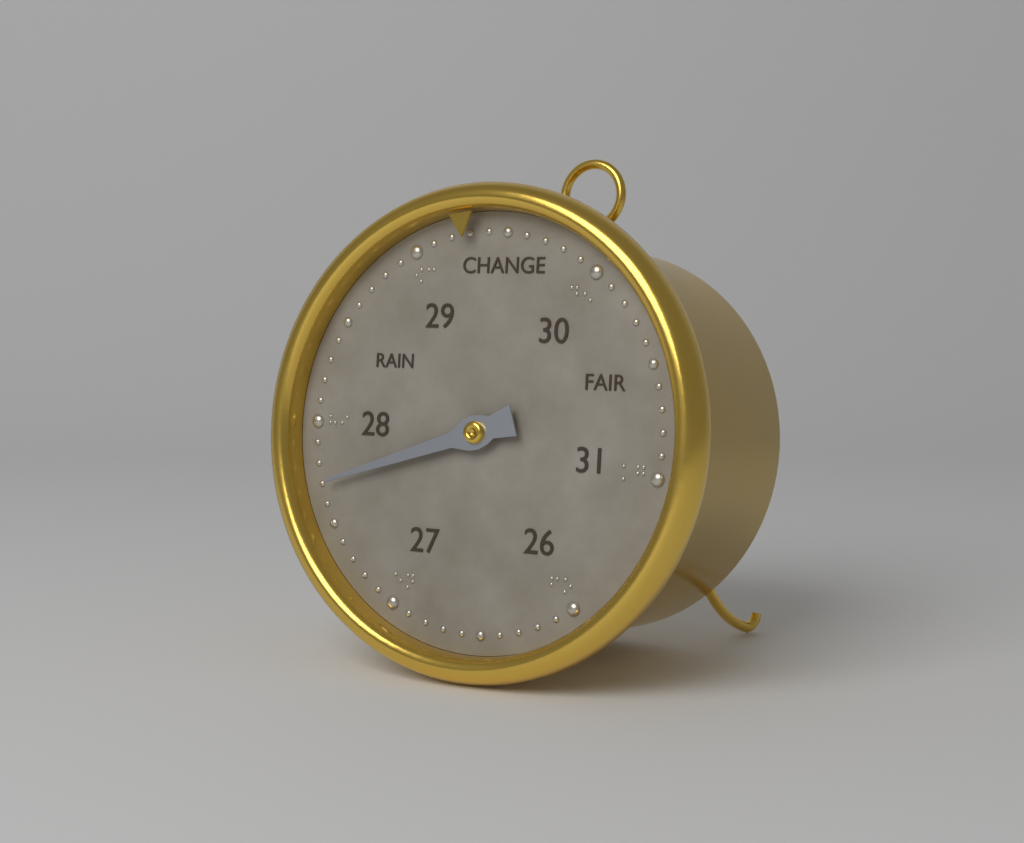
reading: 27.7 (no unit)
